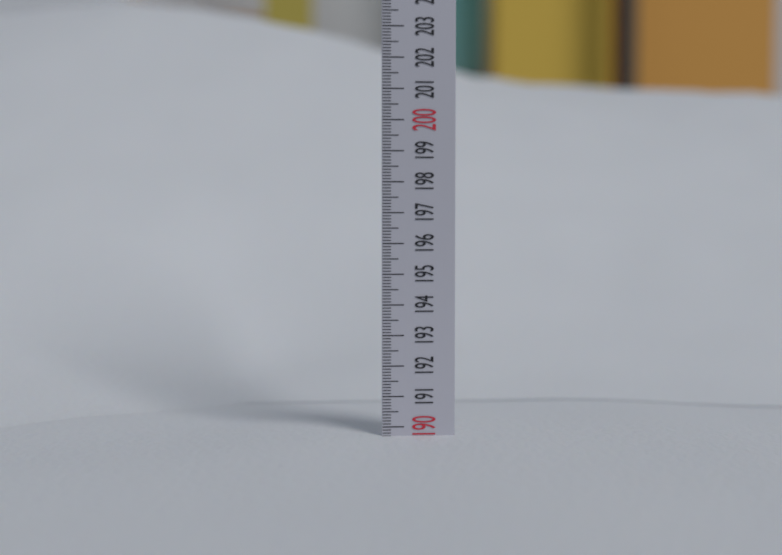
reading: 189.7 (no unit)
